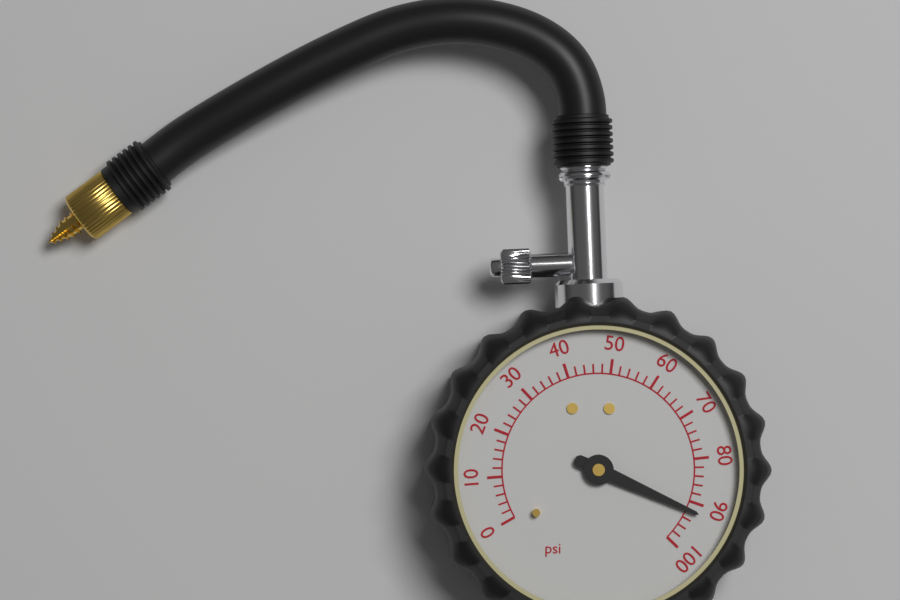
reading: 92 psi
